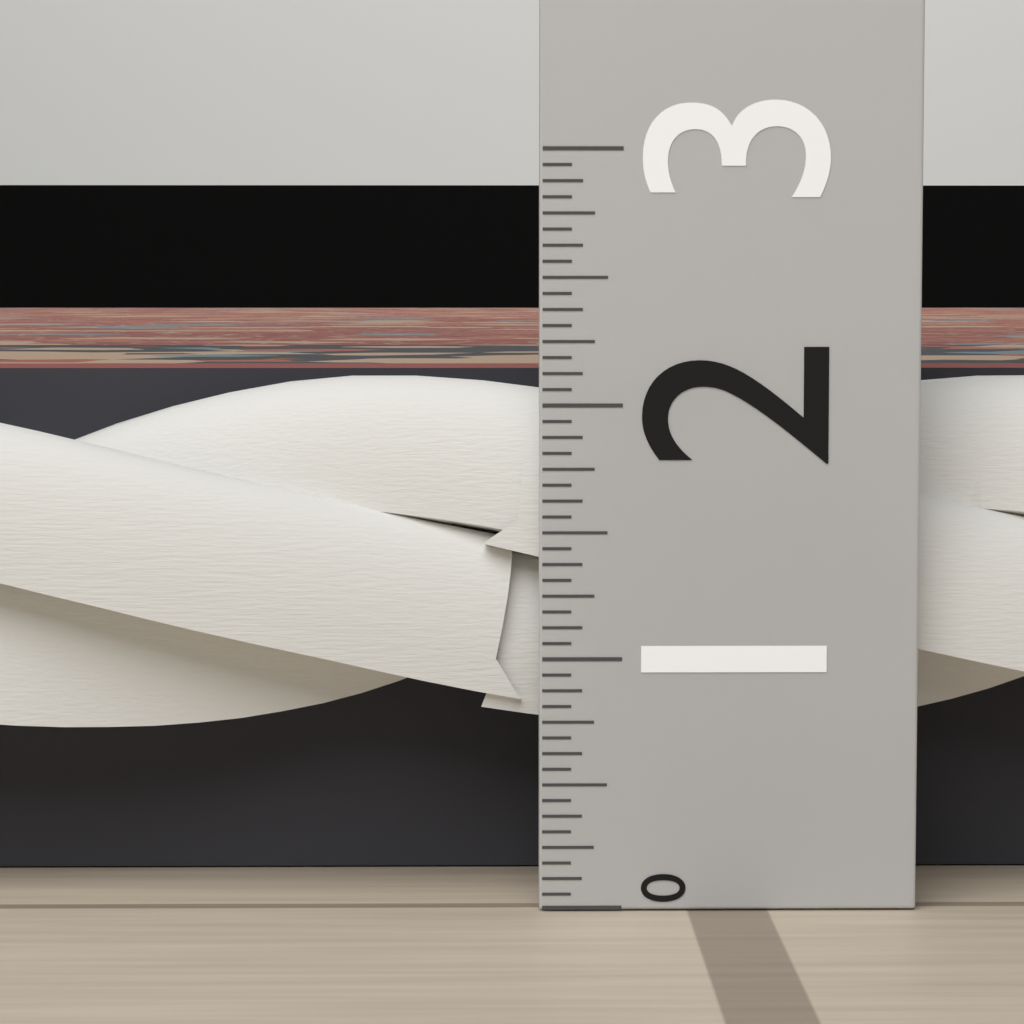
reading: 2.1250 (no unit)
